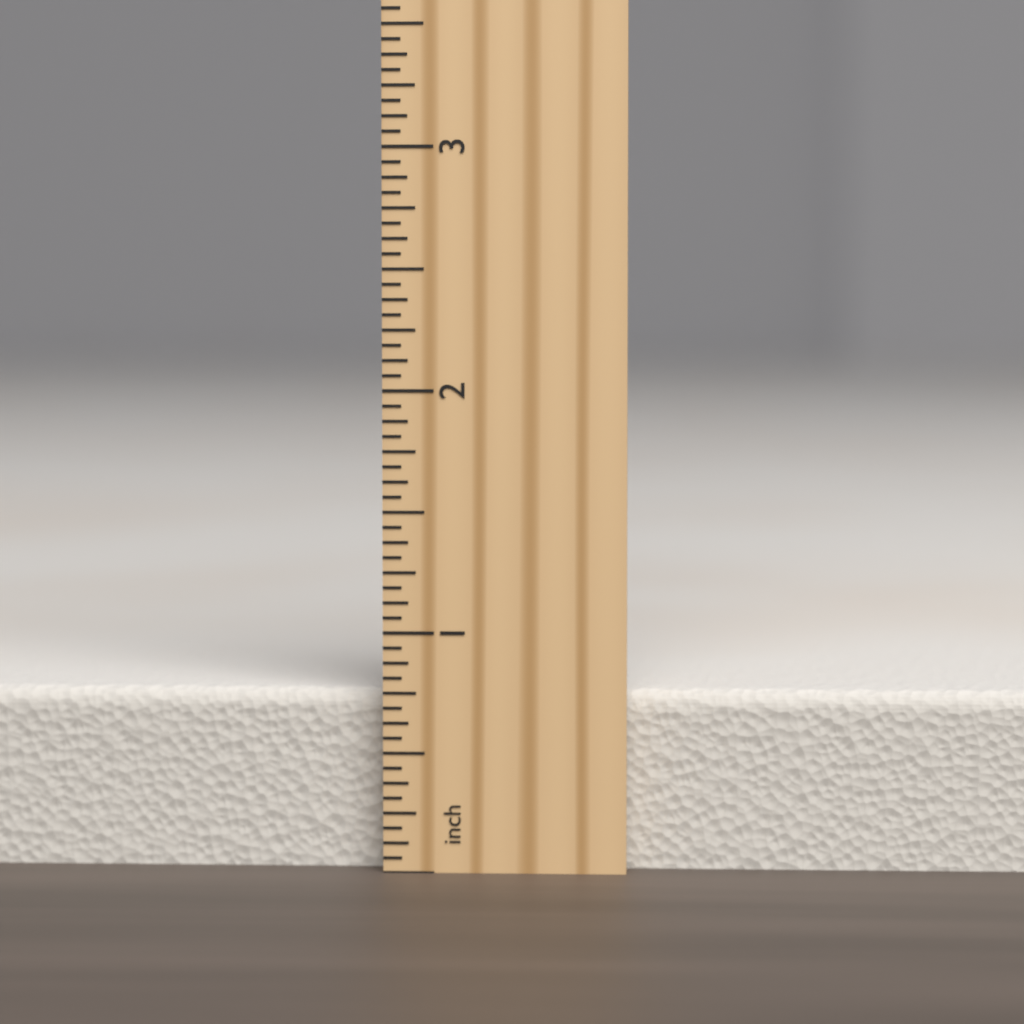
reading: 0.7500 inch
